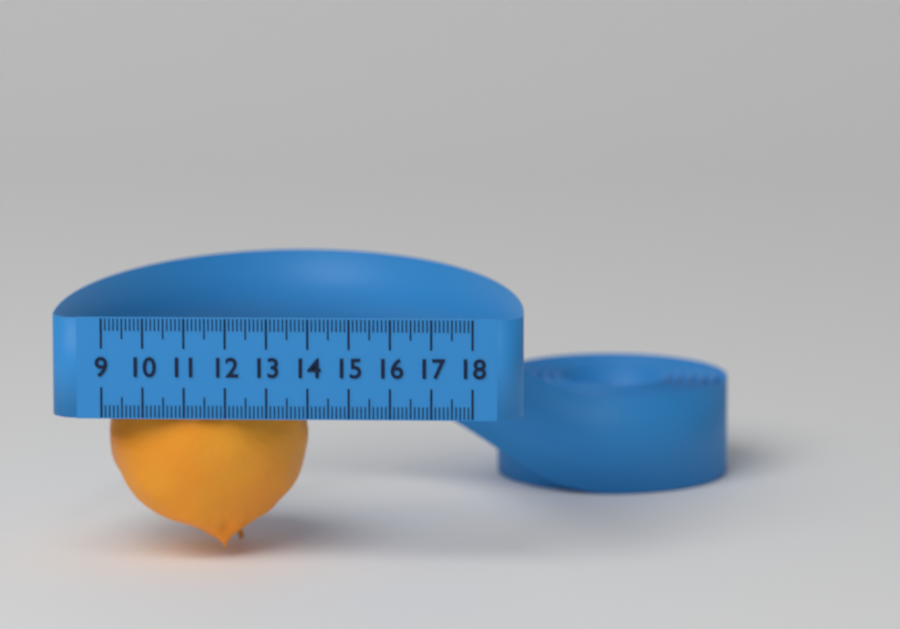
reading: 13.9 (no unit)
